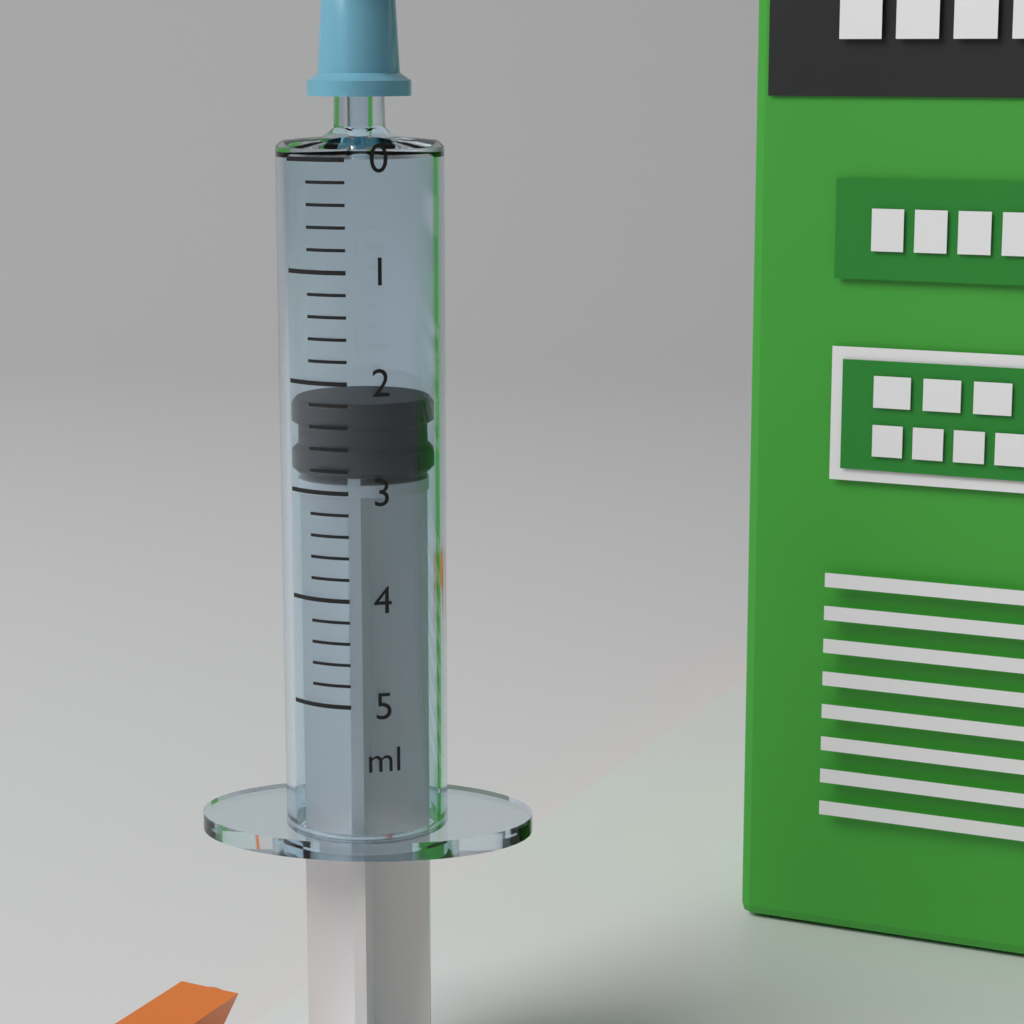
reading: 2.2 ml
